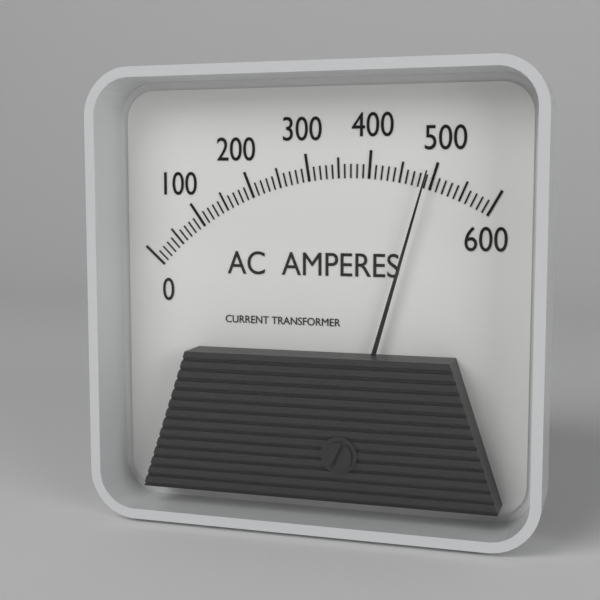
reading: 490 A
